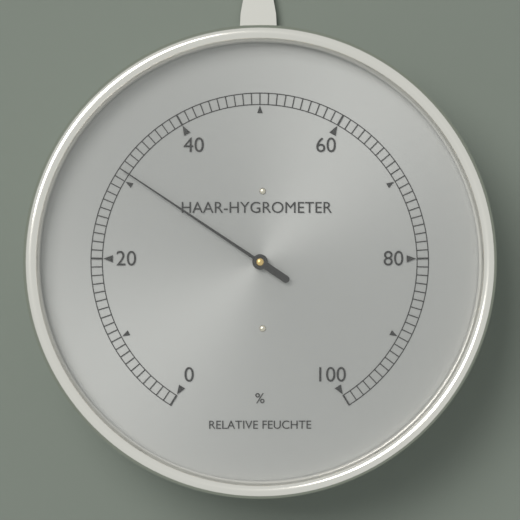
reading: 31 %
